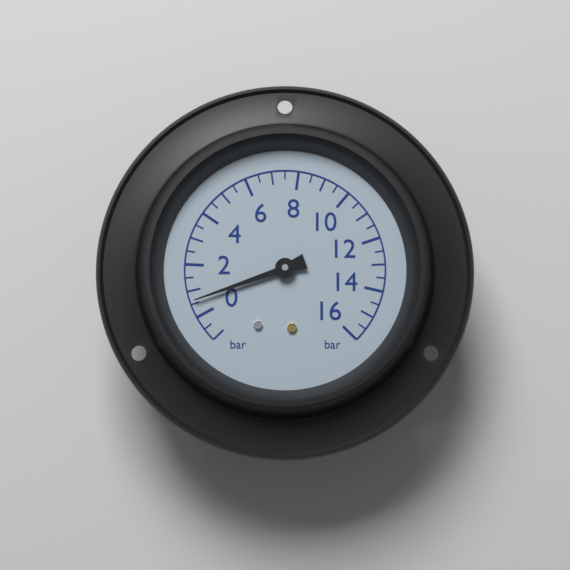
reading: 0.6 bar
